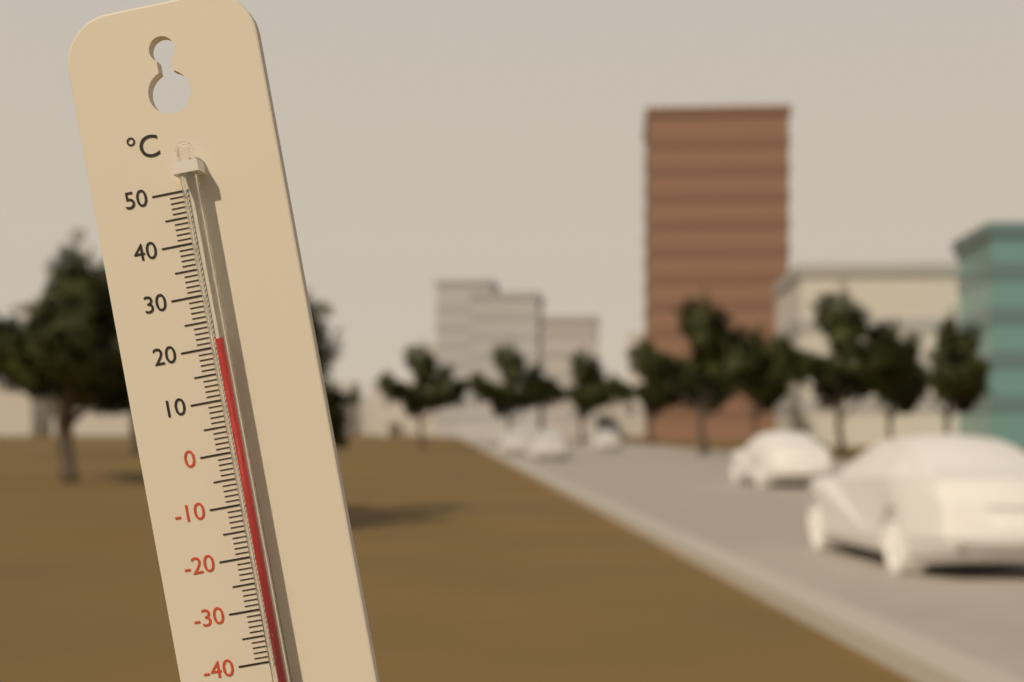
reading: 21 °C
